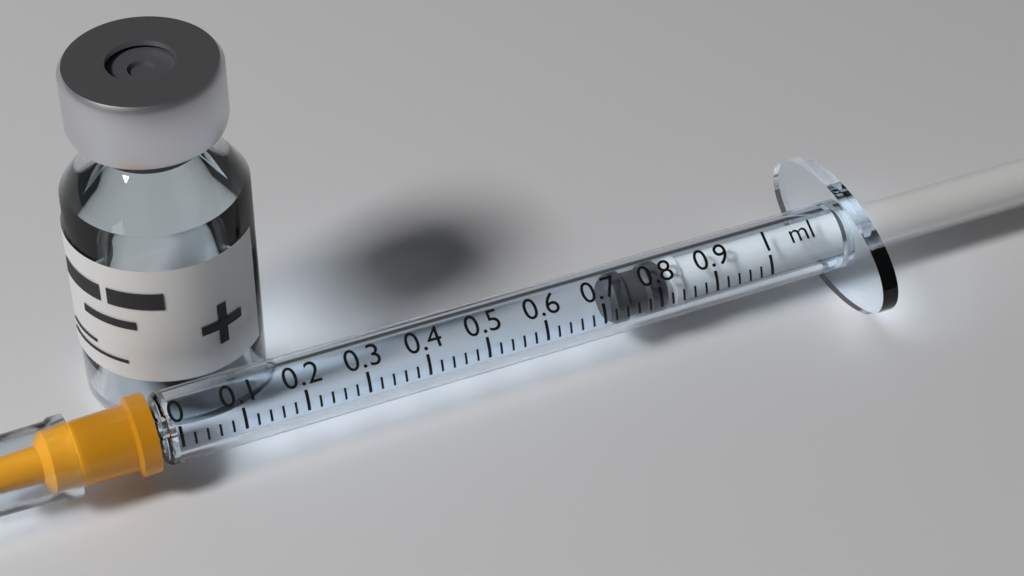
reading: 0.72 ml
